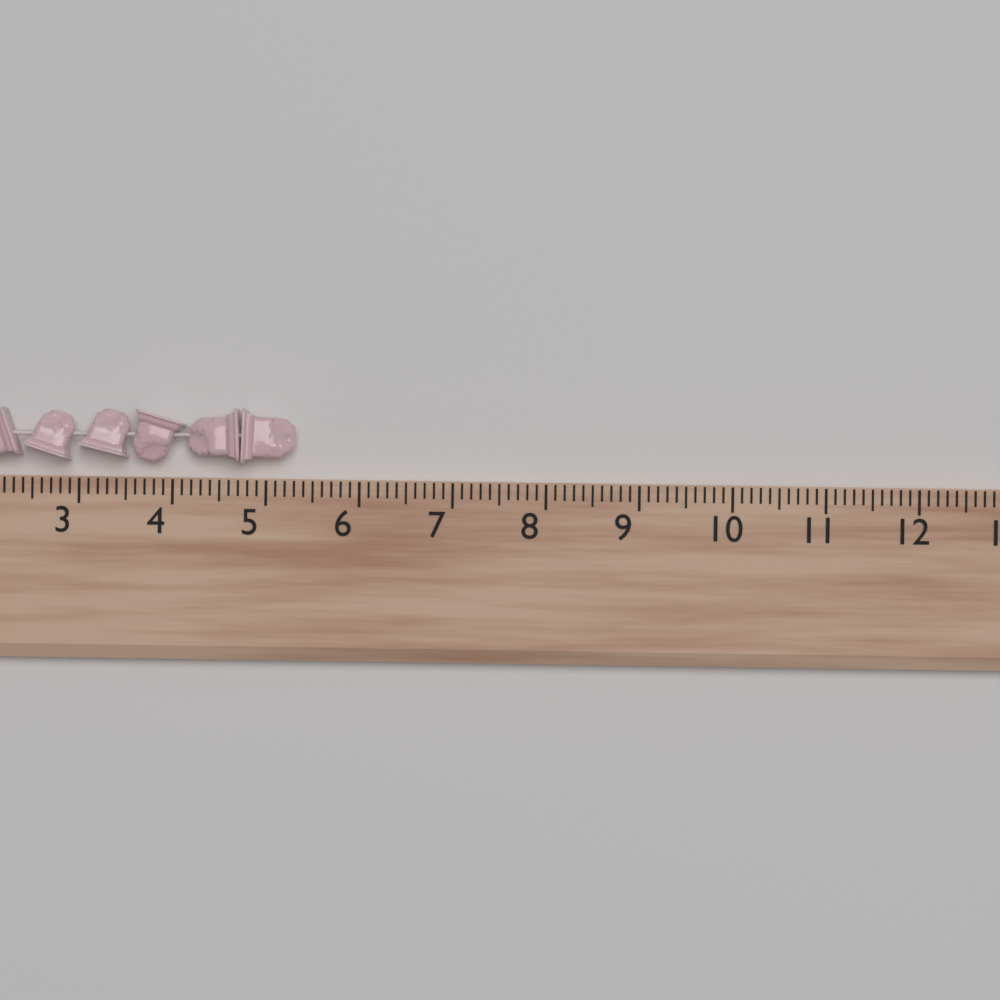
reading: 5.3 (no unit)
